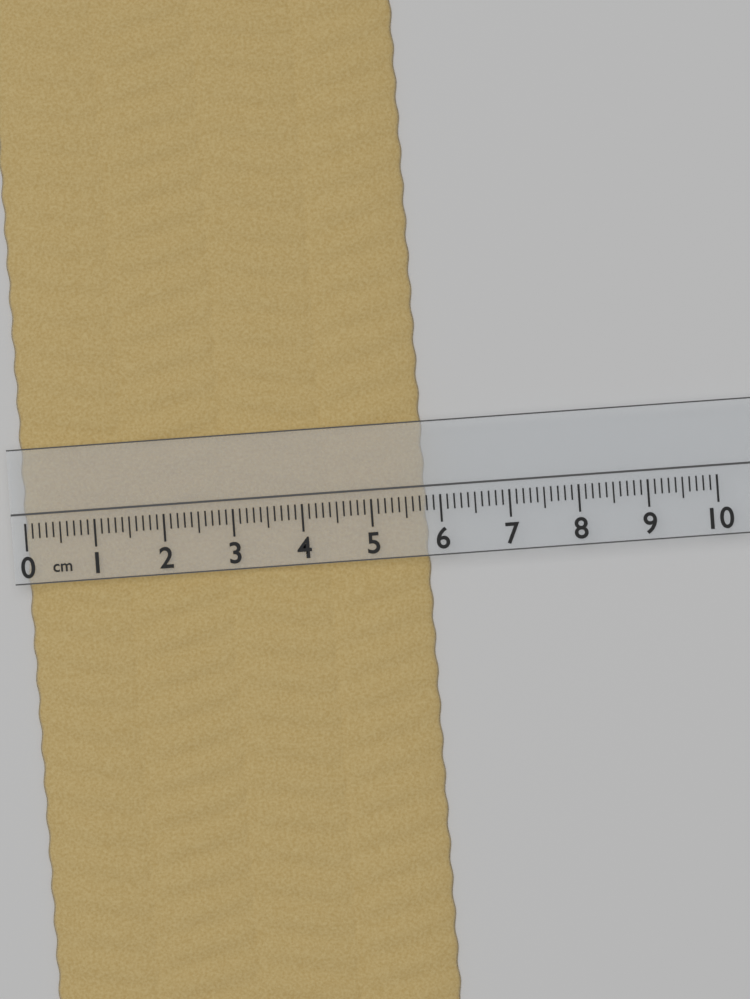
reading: 5.8 cm
